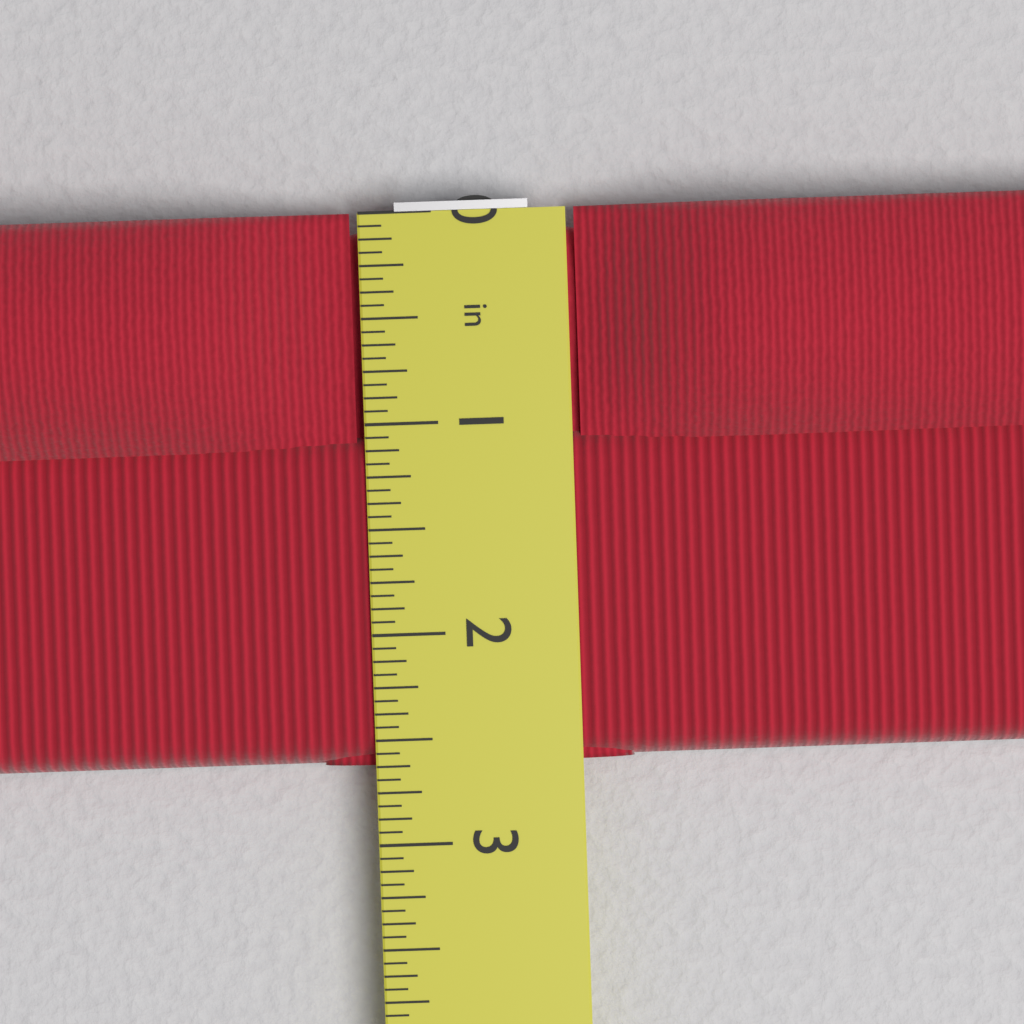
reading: 2.6250 in
